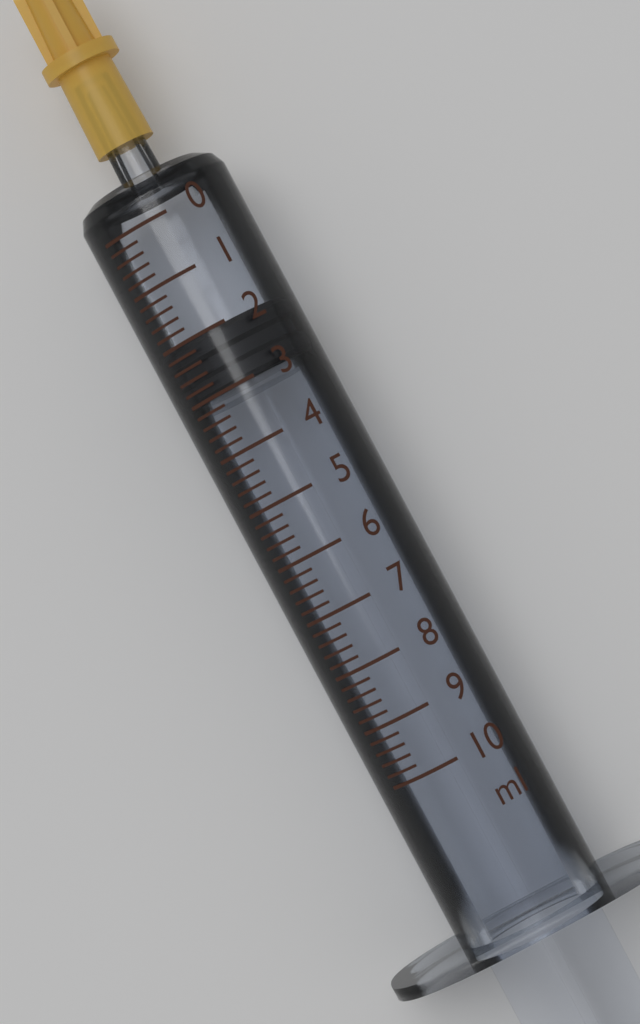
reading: 2.0 ml
